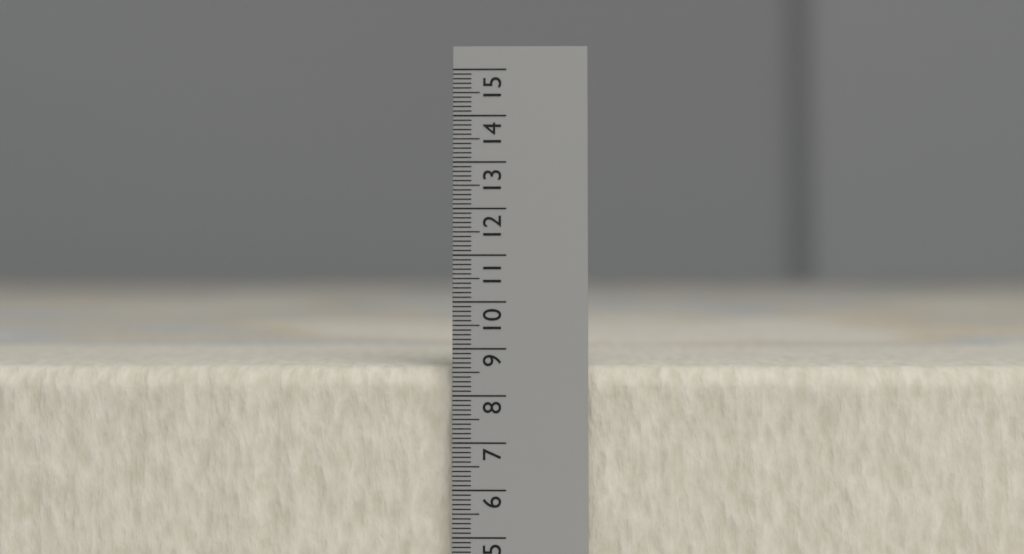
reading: 8.6 (no unit)
